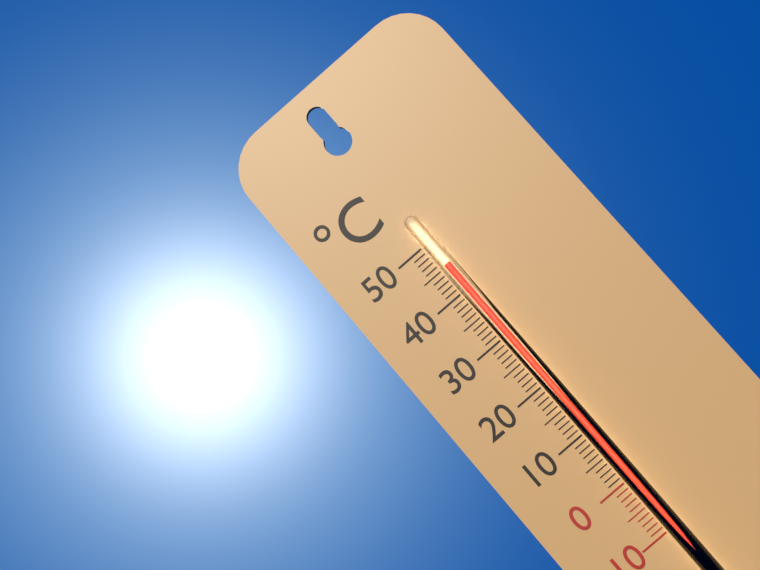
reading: 45 °C
